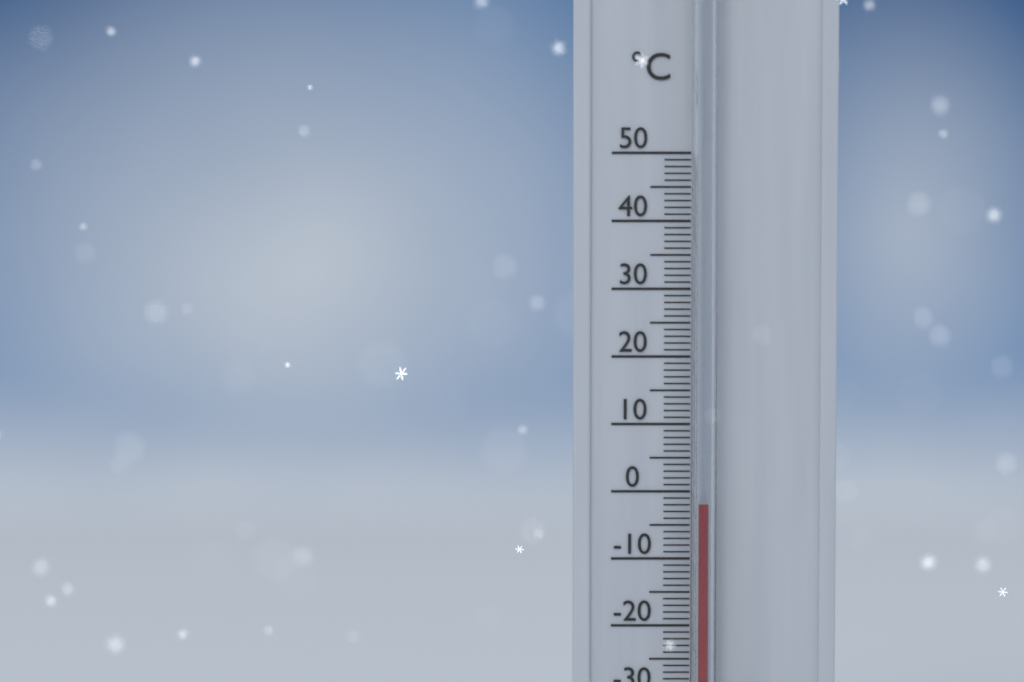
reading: -2 °C
